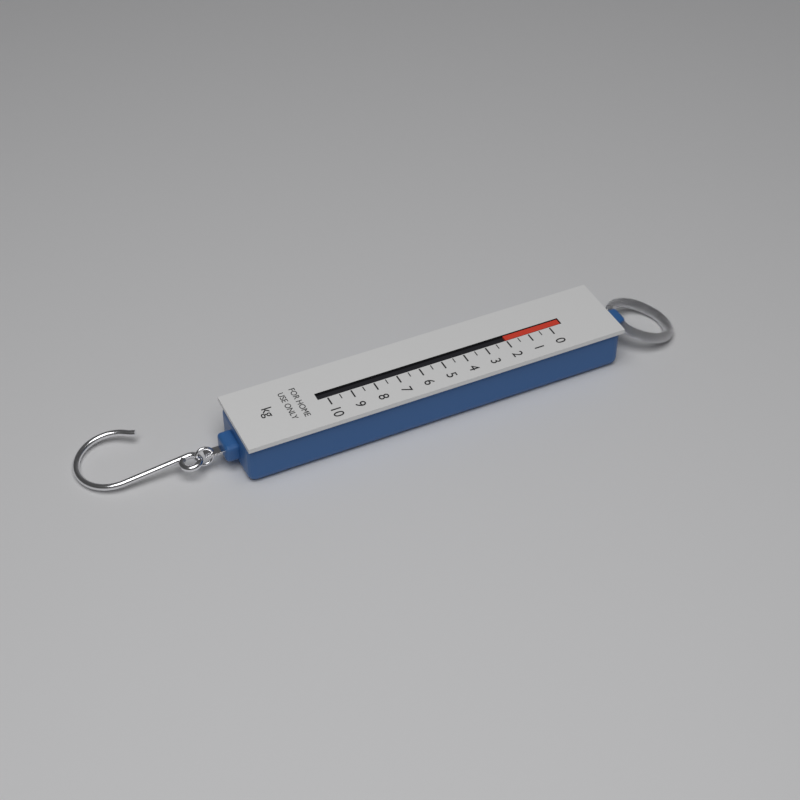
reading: 2.0 kg
